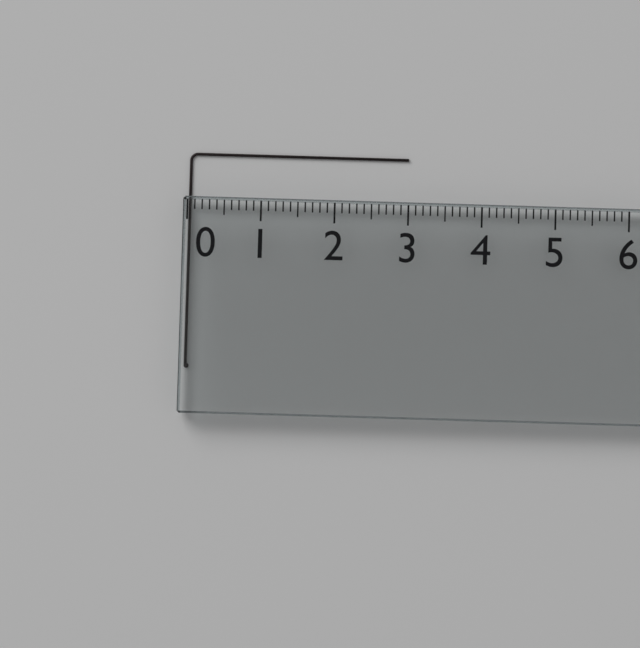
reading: 3.0 (no unit)
